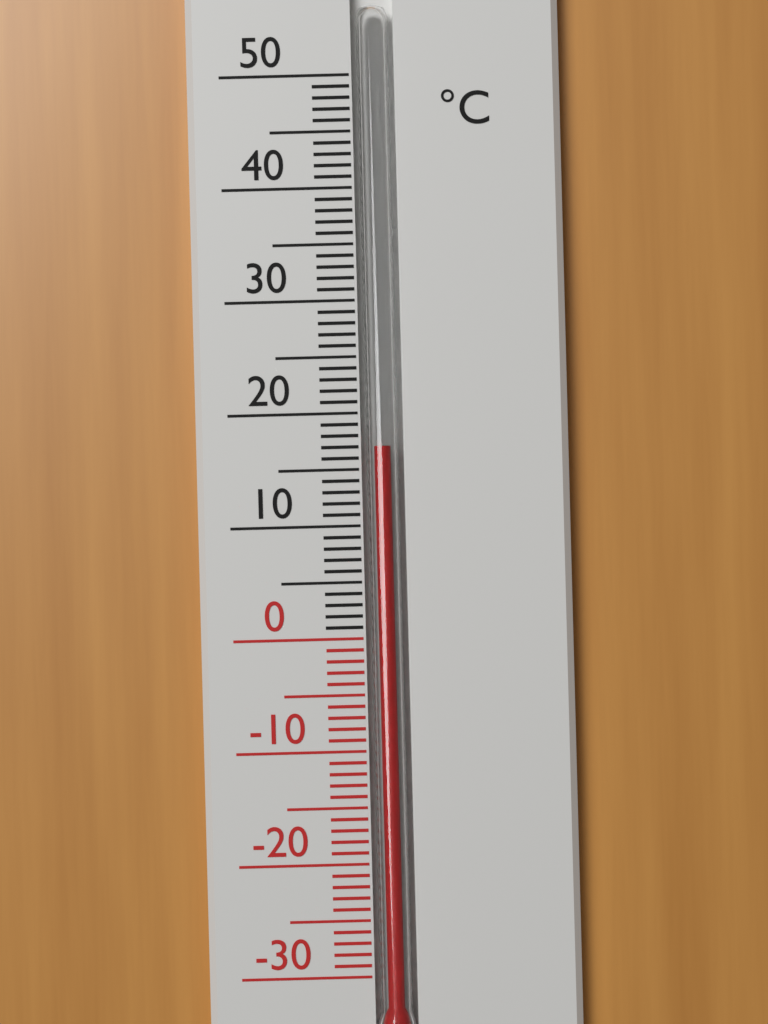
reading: 17 °C
